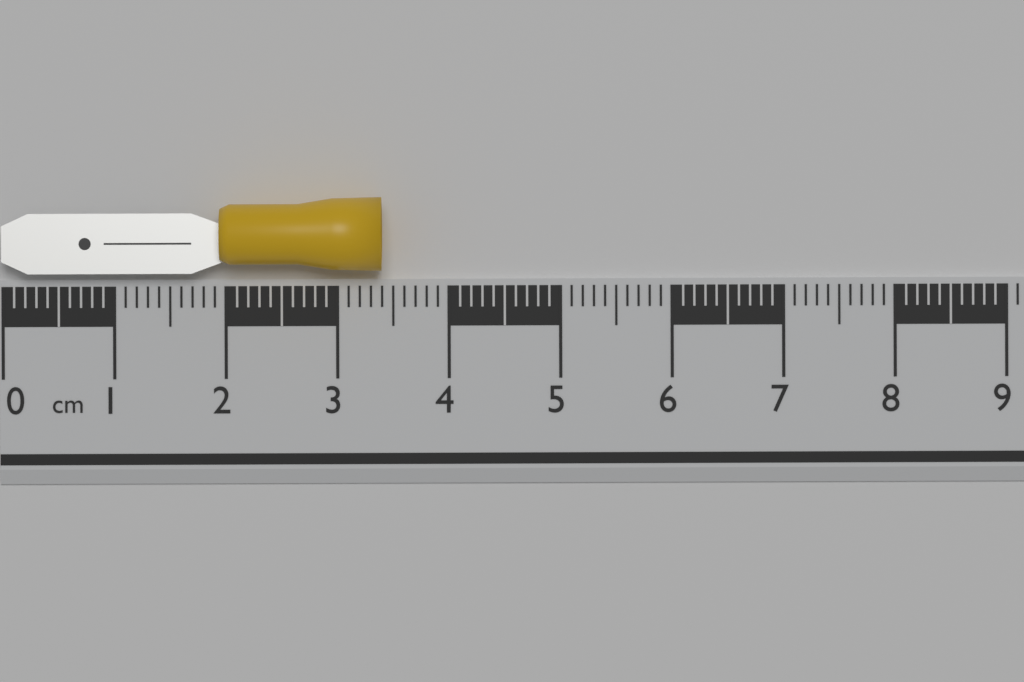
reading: 3.4 cm
